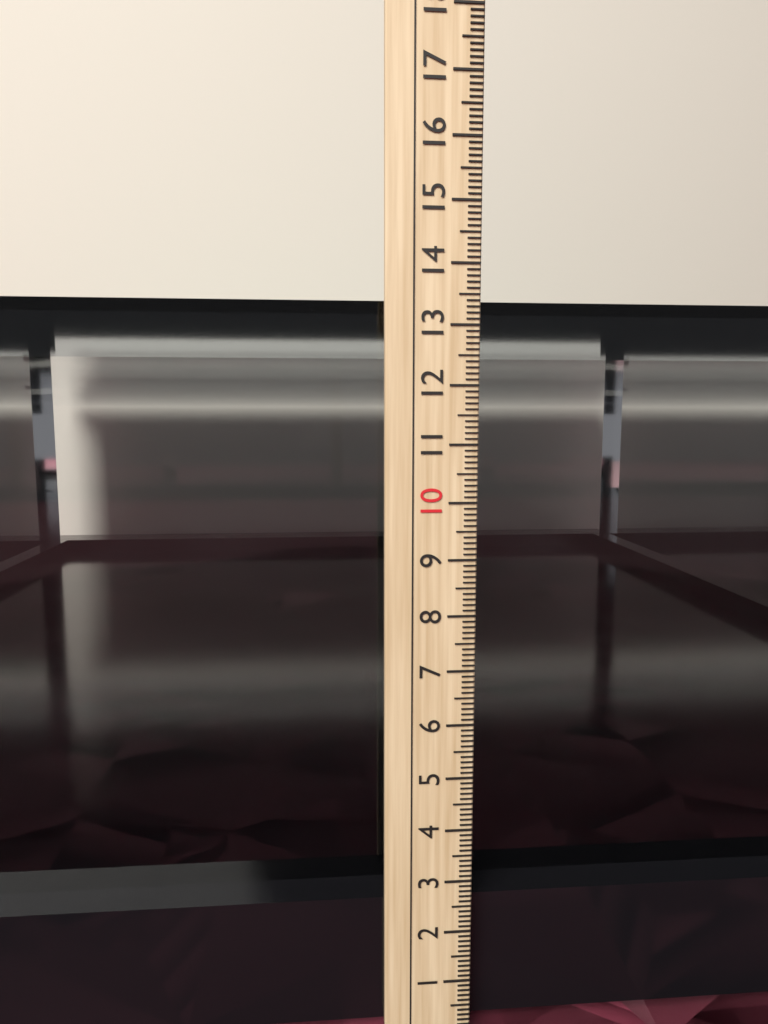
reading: 13.5 cm
